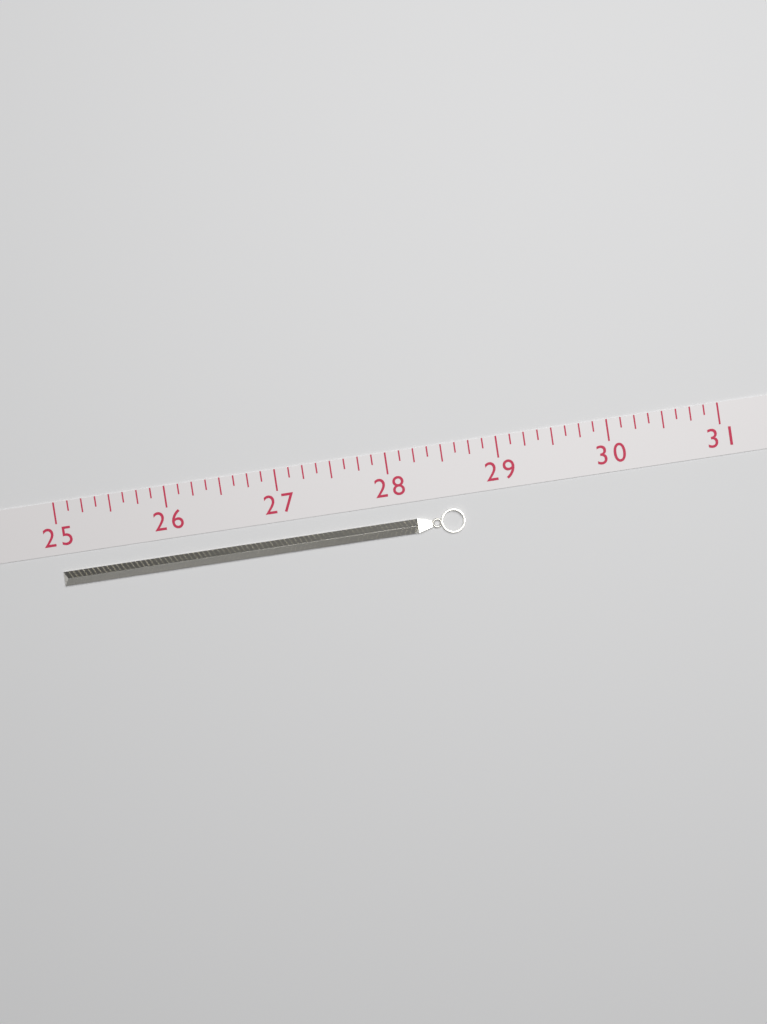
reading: 28.625 (no unit)
